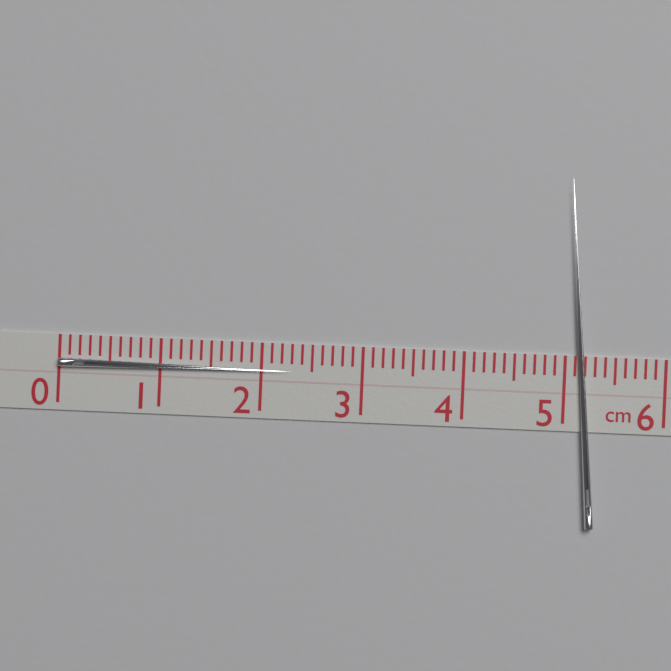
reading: 2.3 cm
